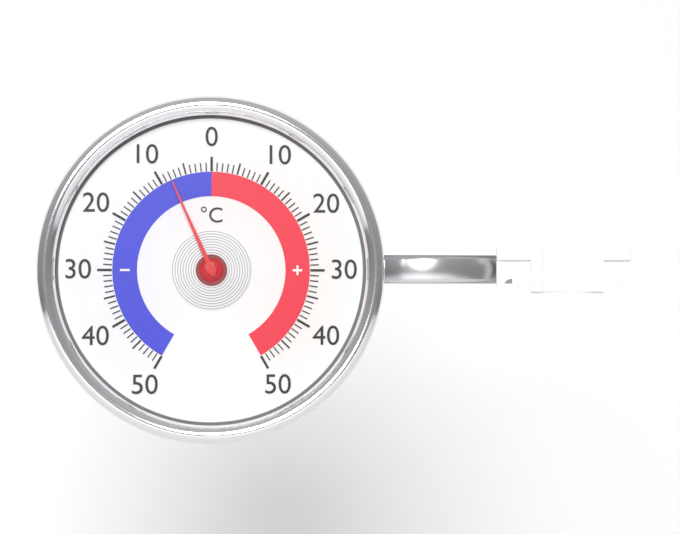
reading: -8 °C
